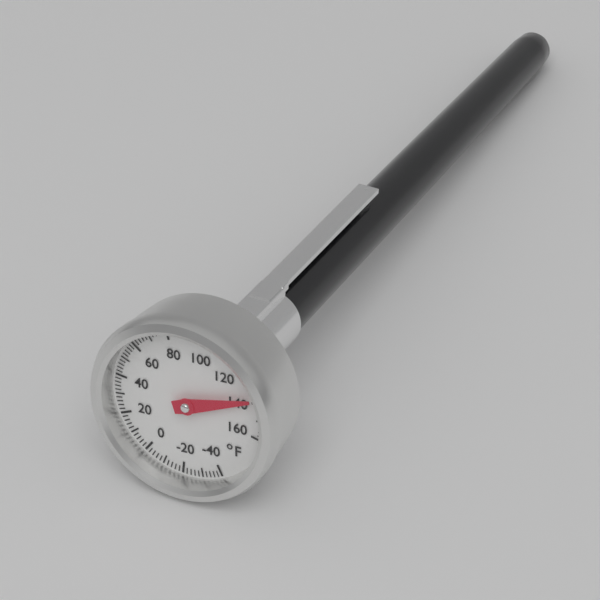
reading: 138 °F
